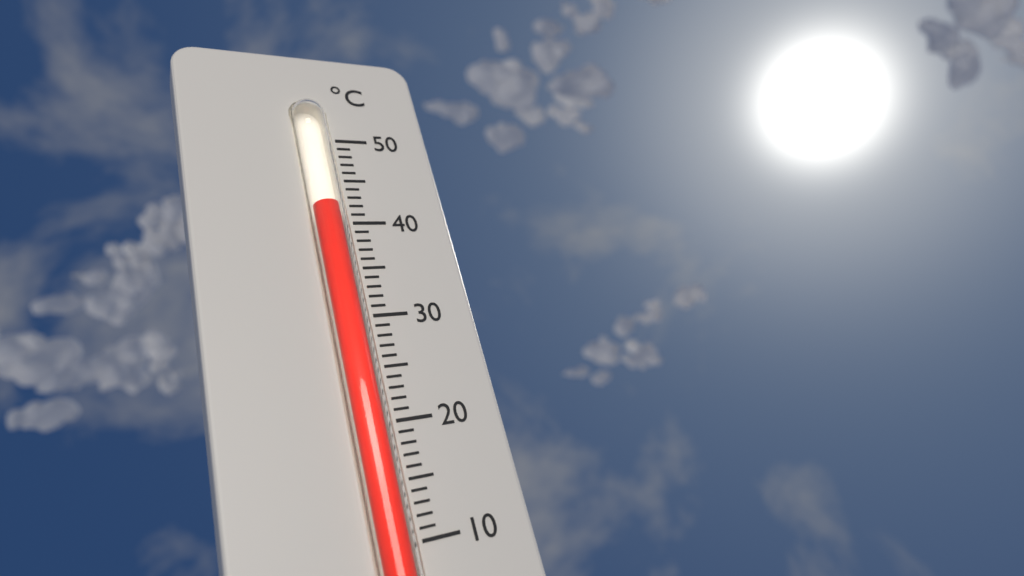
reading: 42 °C
